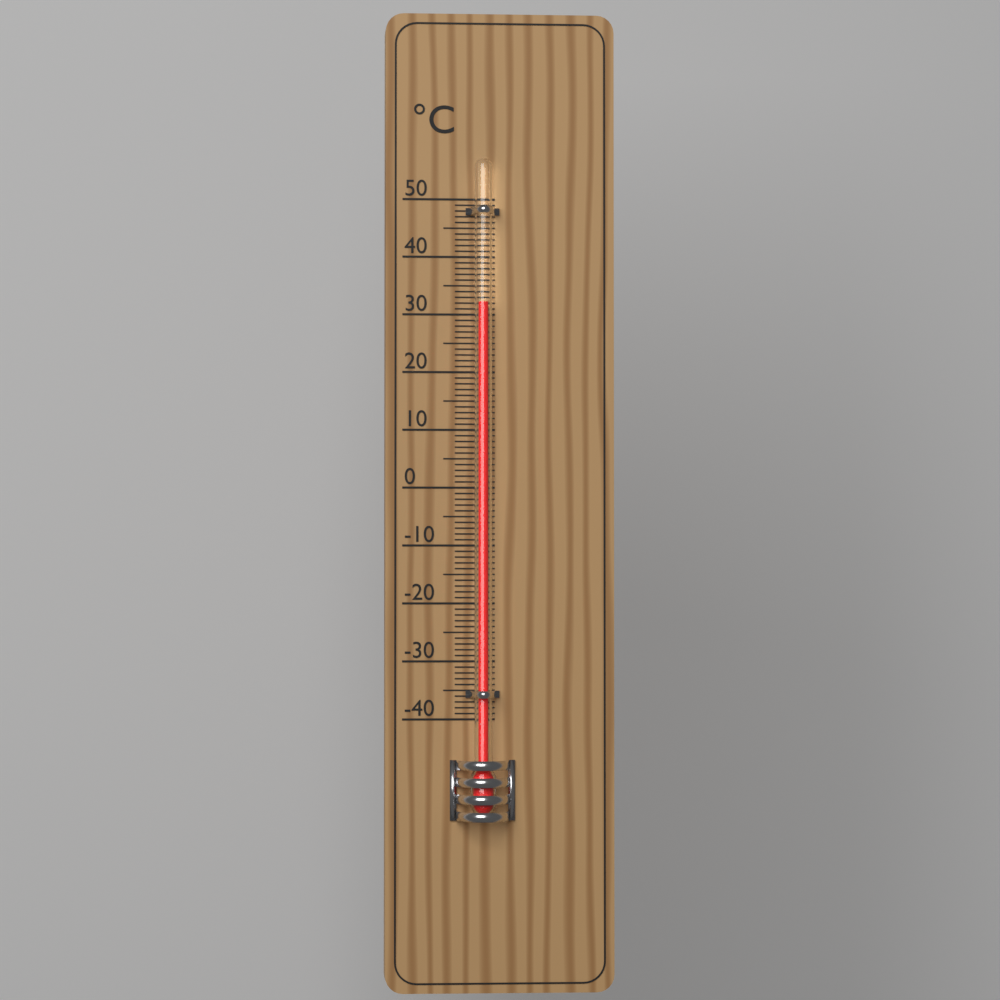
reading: 32 °C
